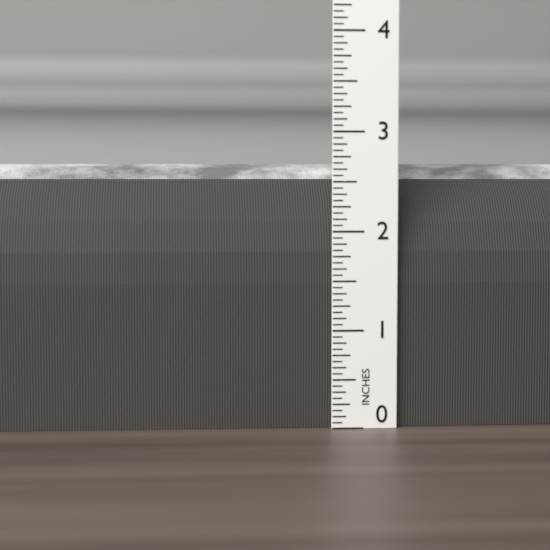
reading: 2.6875 in
